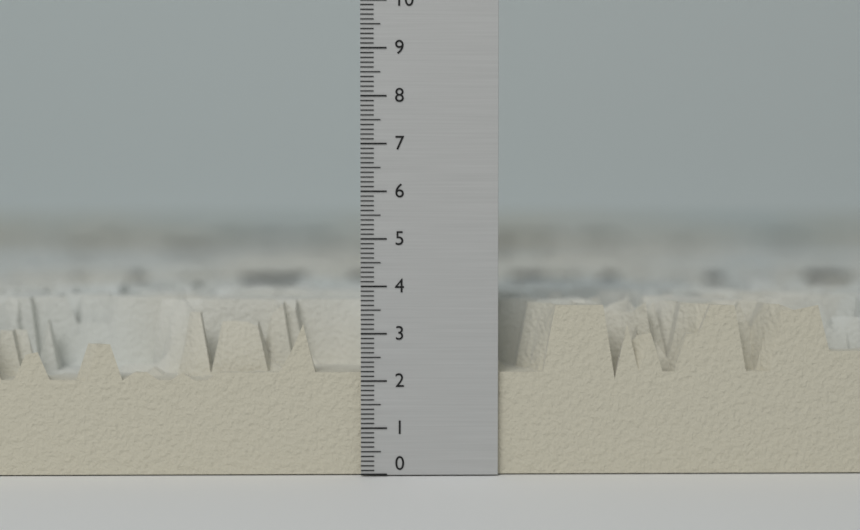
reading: 3.6 (no unit)
